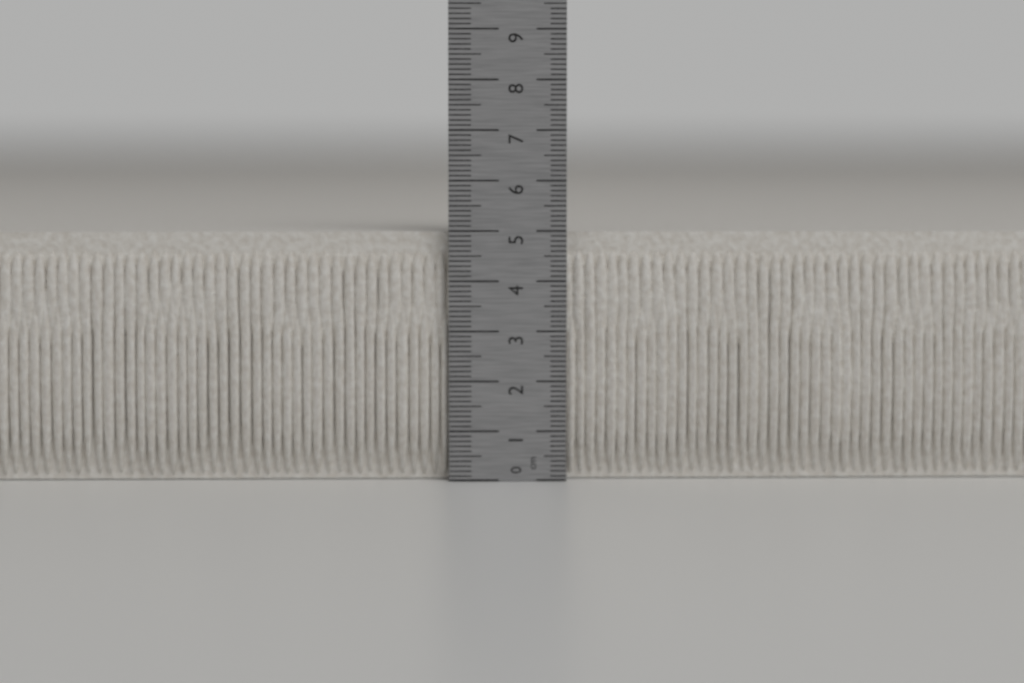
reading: 5.0 cm
